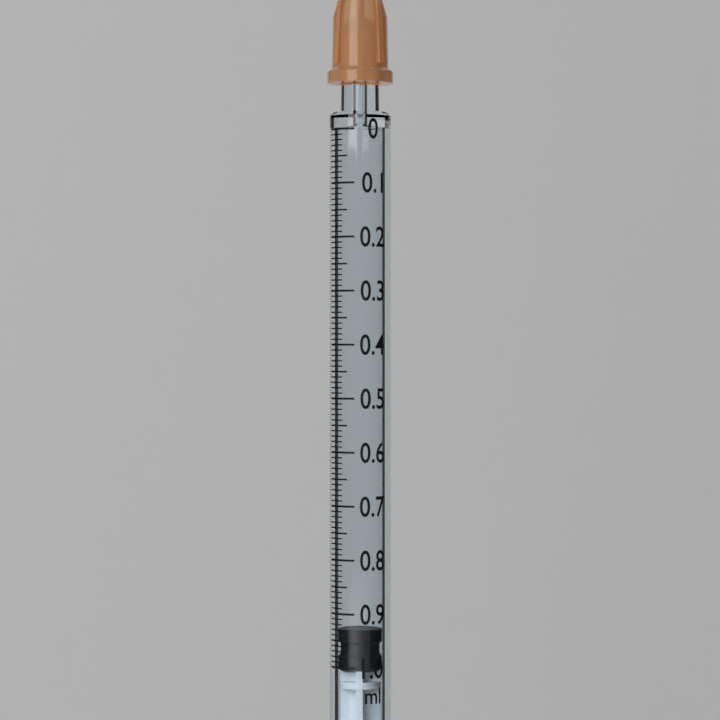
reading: 0.93 ml
